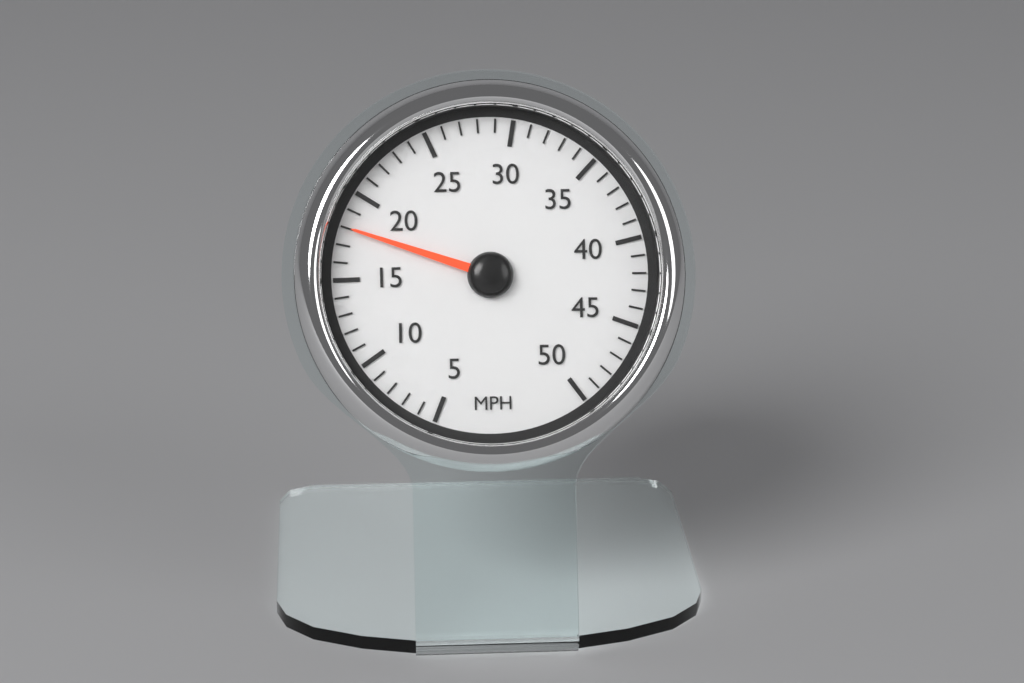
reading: 18 MPH
